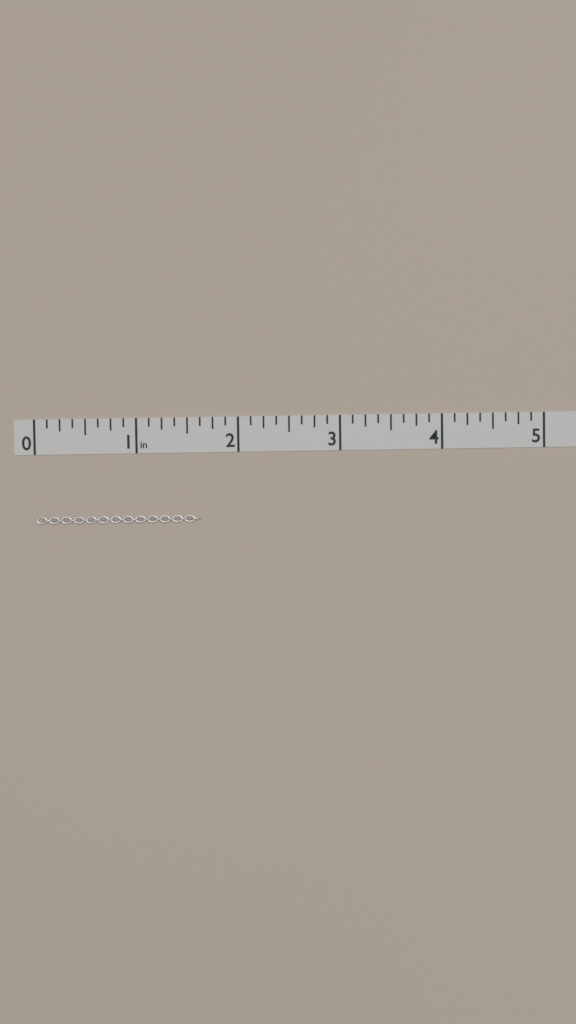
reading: 1.625 in
